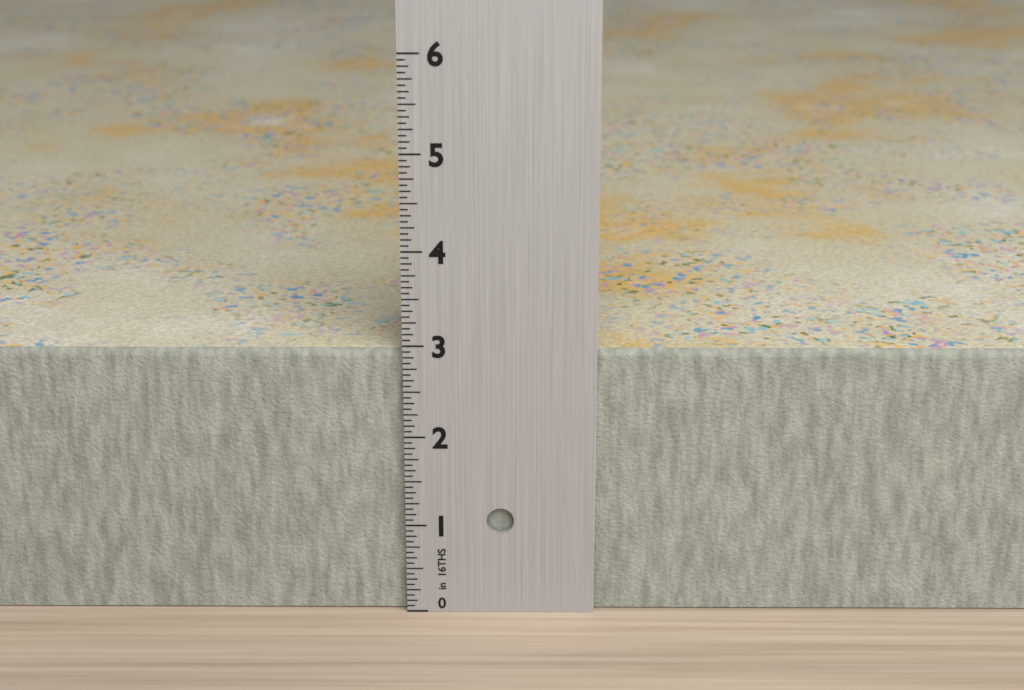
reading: 2.9375 in
